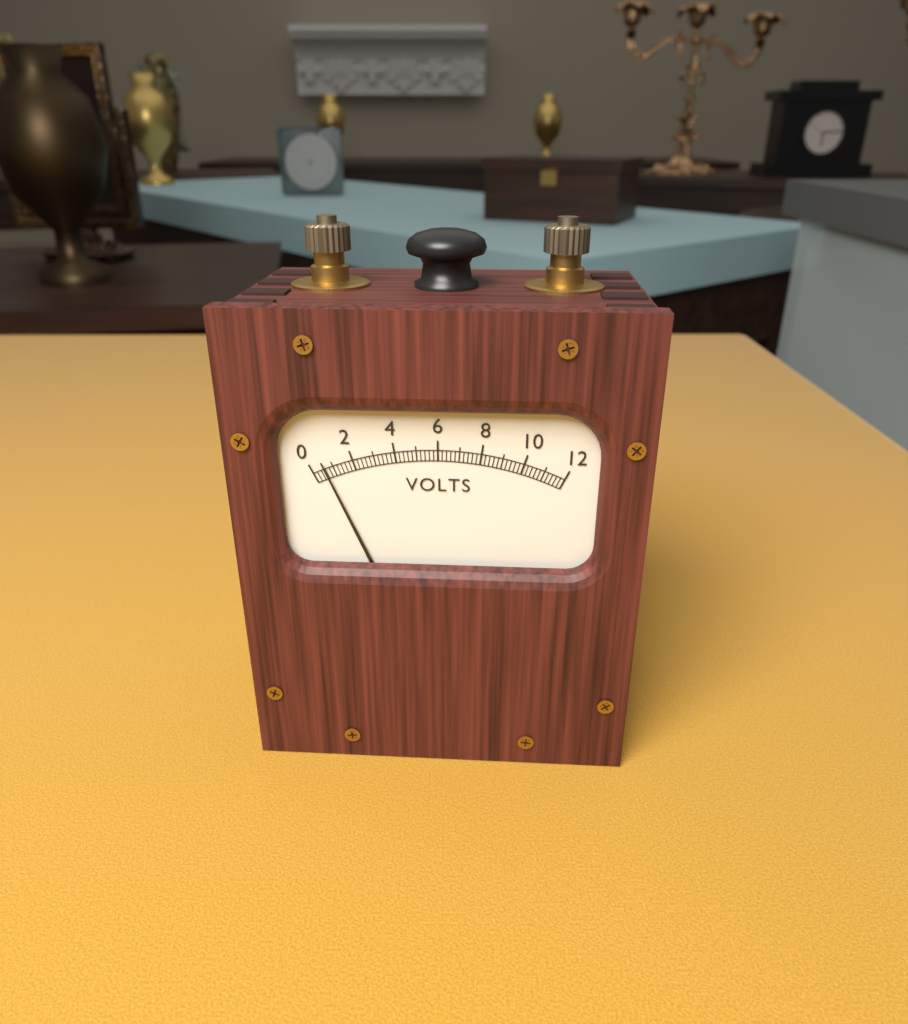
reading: 0.6 V
